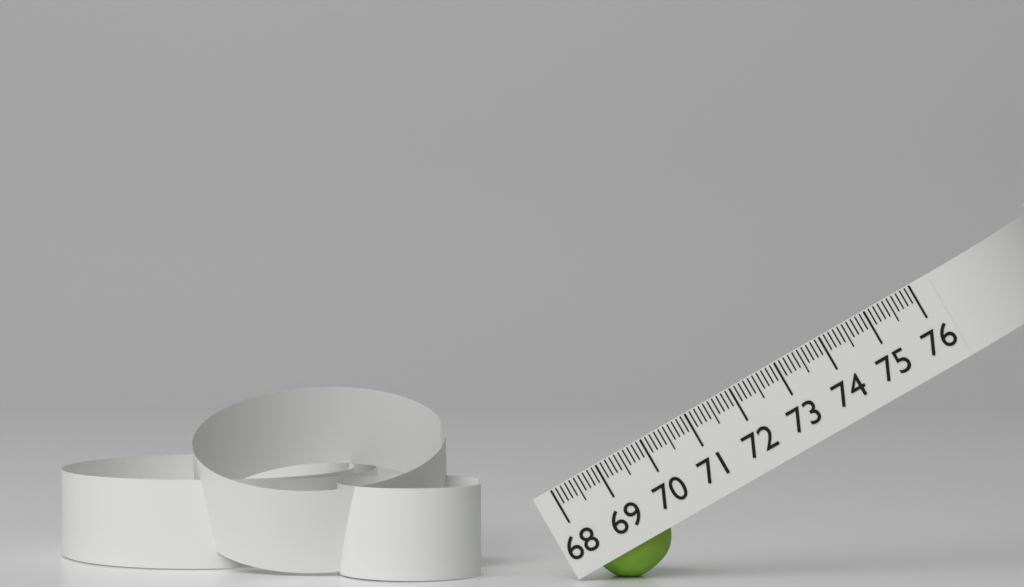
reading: 69.7 (no unit)
